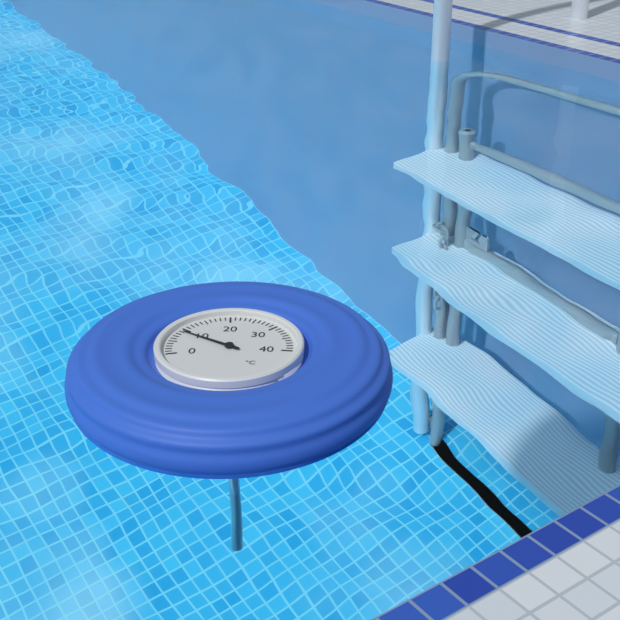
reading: 9 °C
